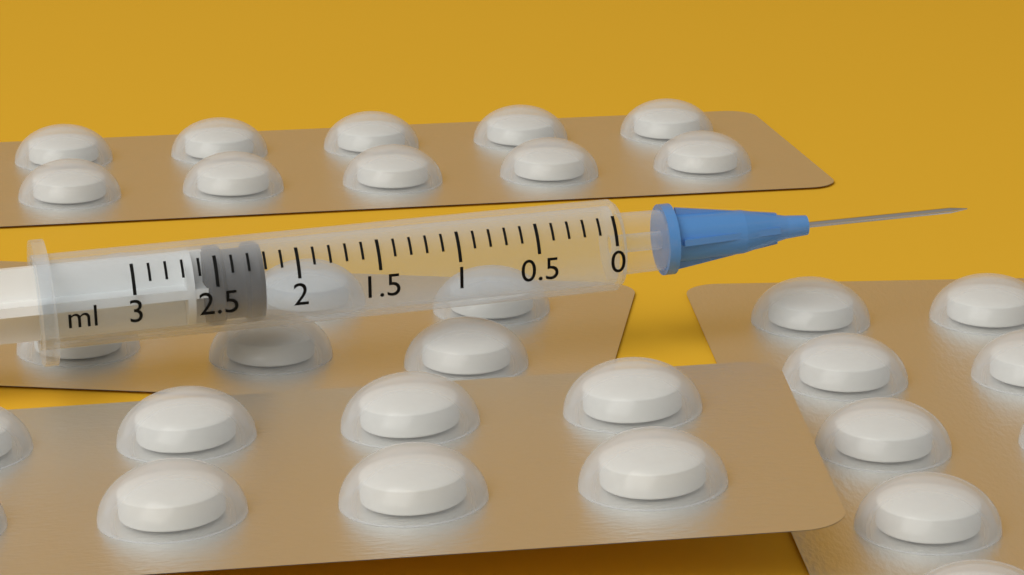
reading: 2.2 ml
